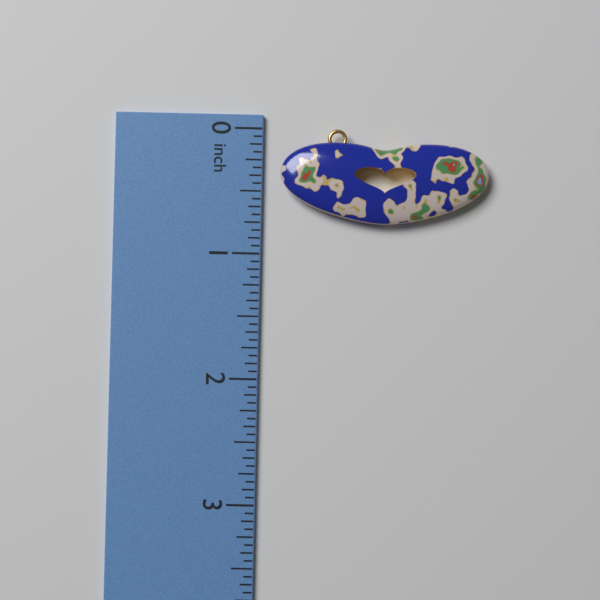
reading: 0.7500 in
